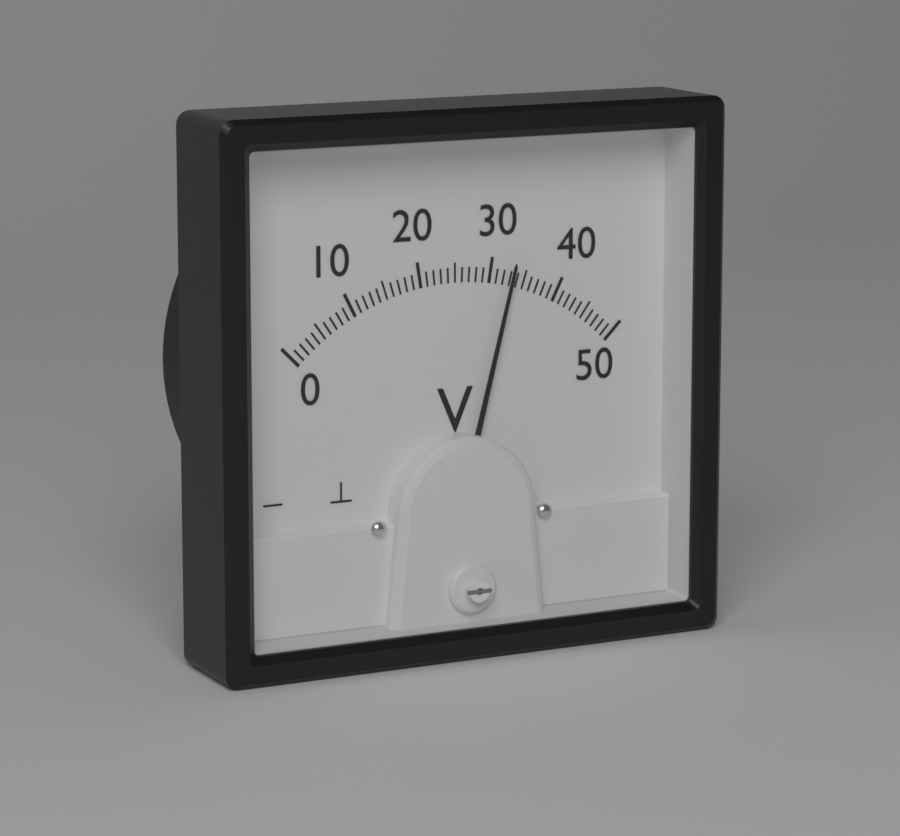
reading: 33 V
